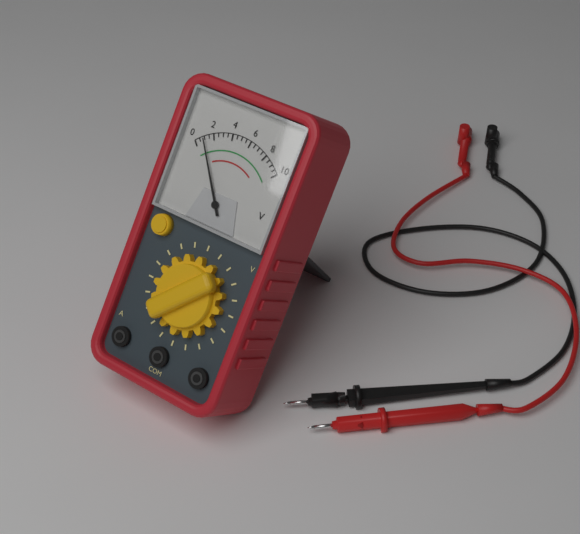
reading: 1.0 V
